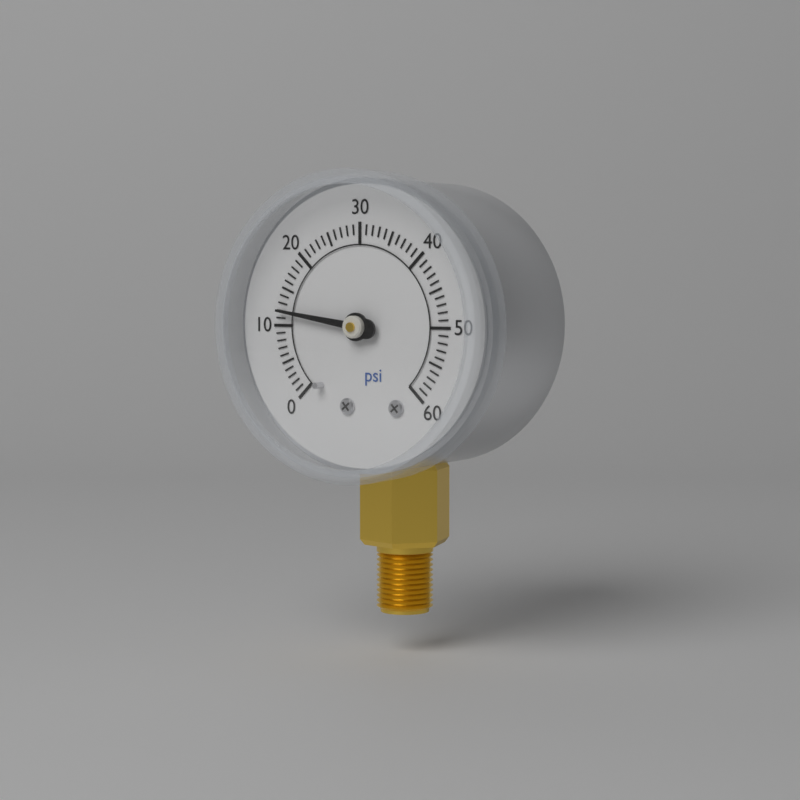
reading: 12 psi
